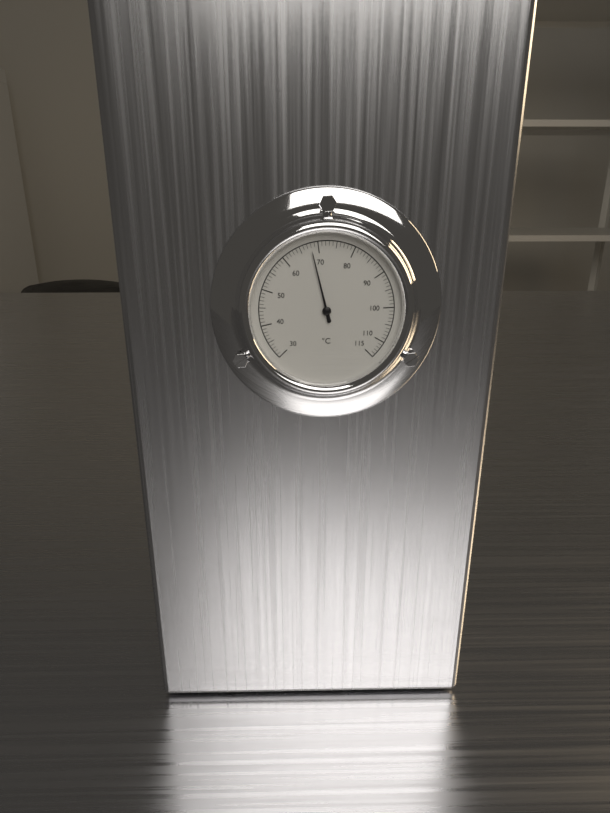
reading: 68 °C
